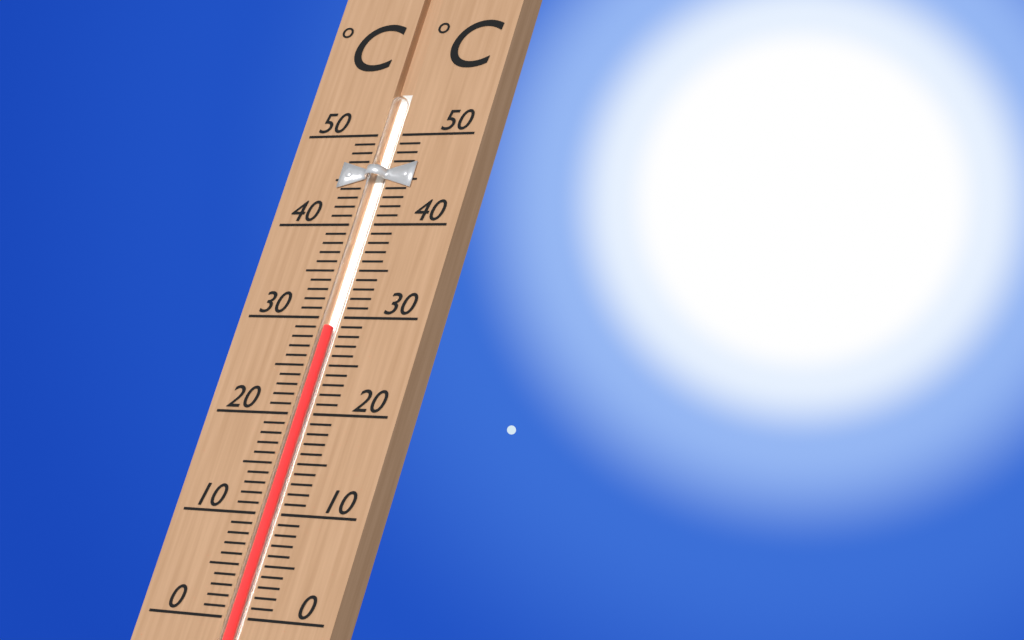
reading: 29 °C
